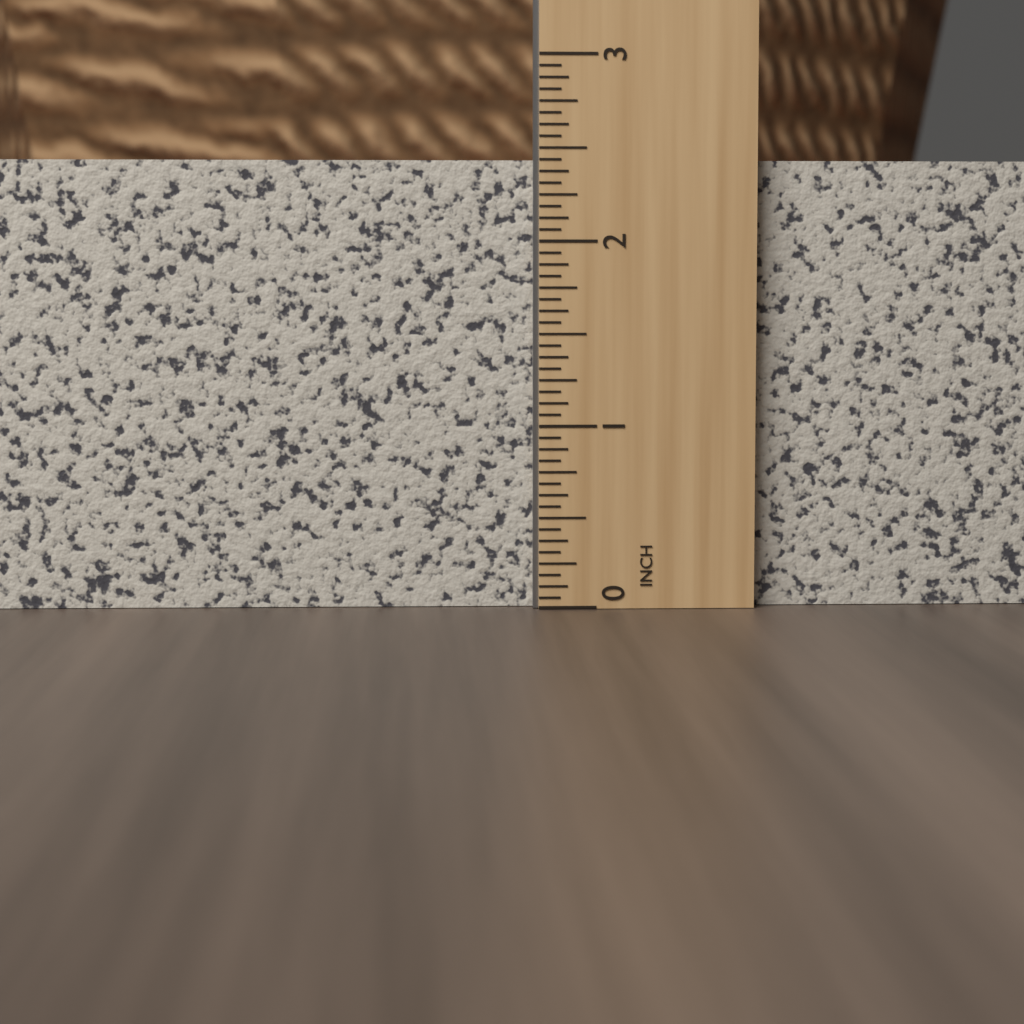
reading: 2.4375 in
